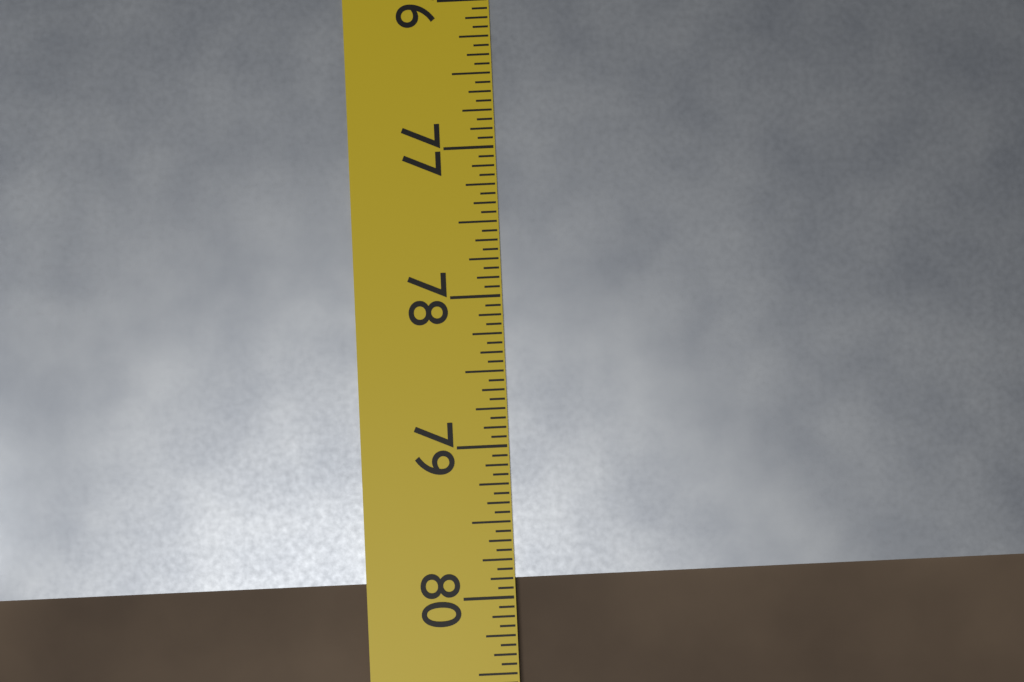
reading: 79.8750 in
